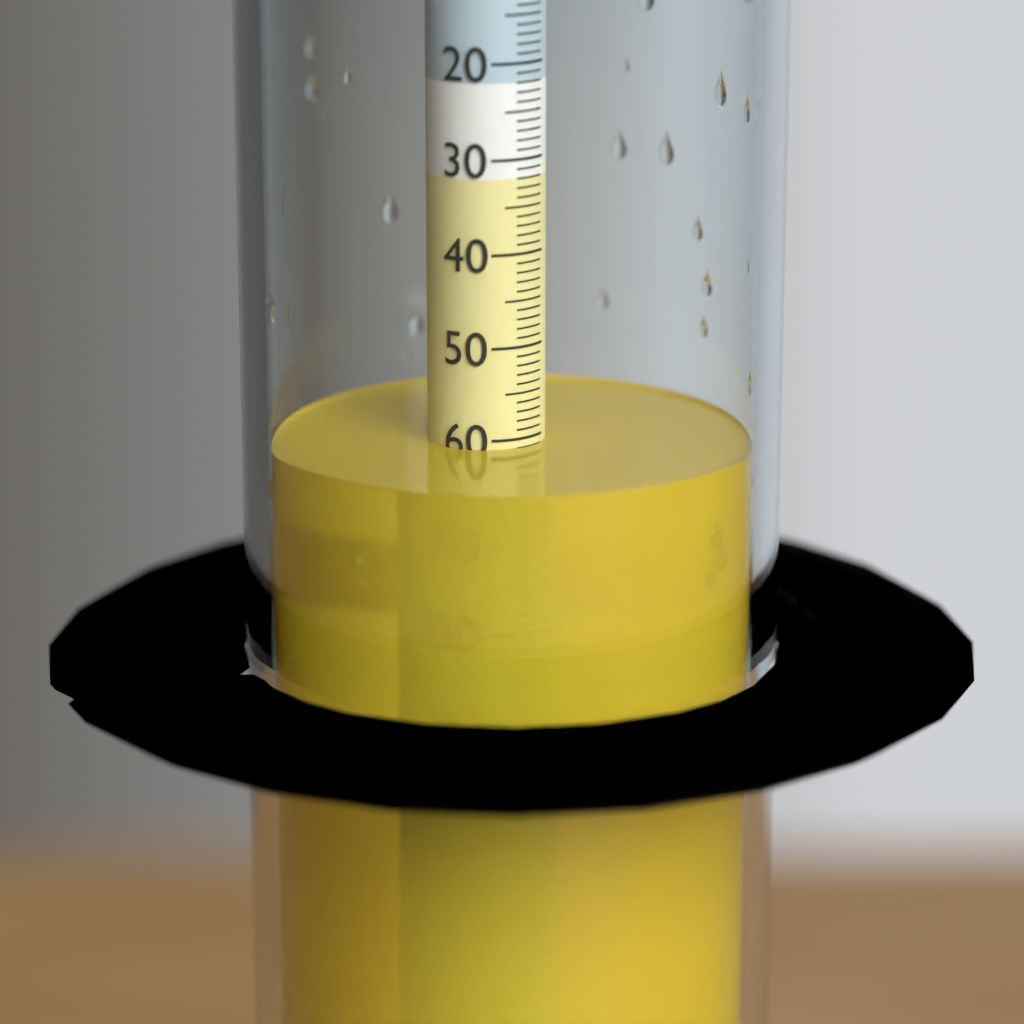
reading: 61 (no unit)
